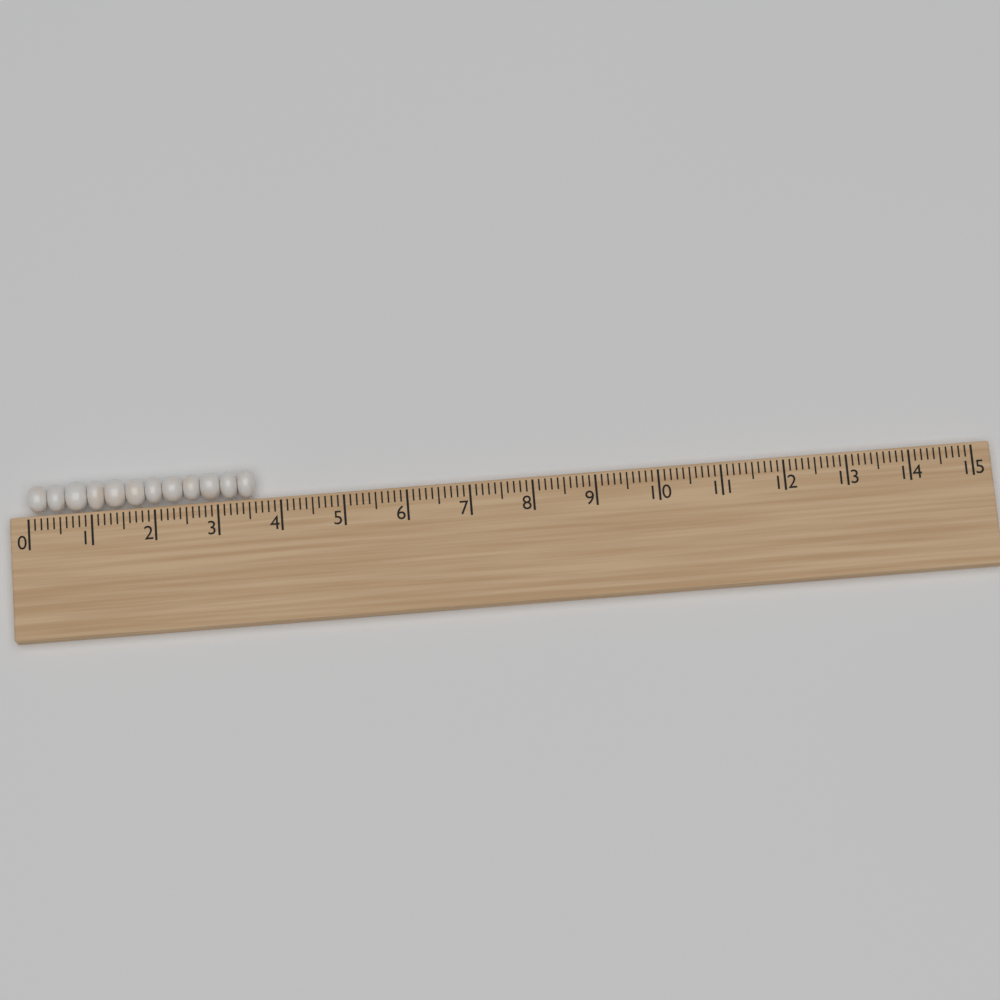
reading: 3.6 (no unit)
